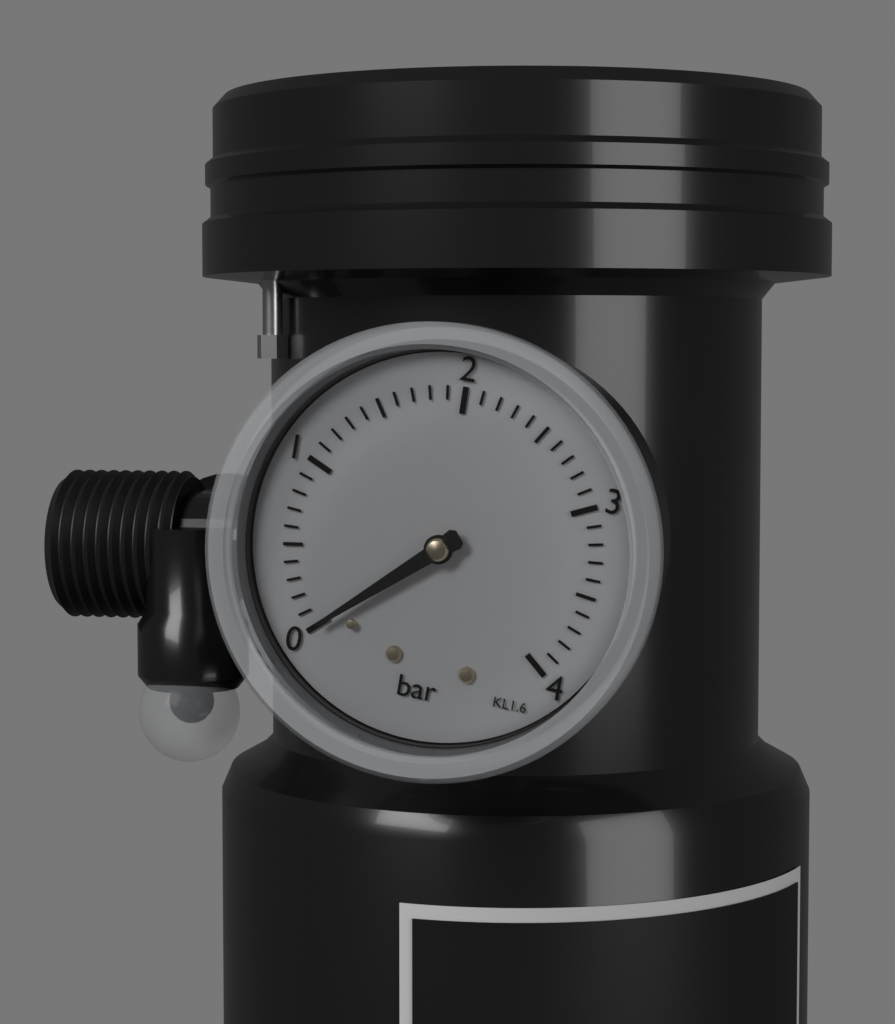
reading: 0.0 bar
